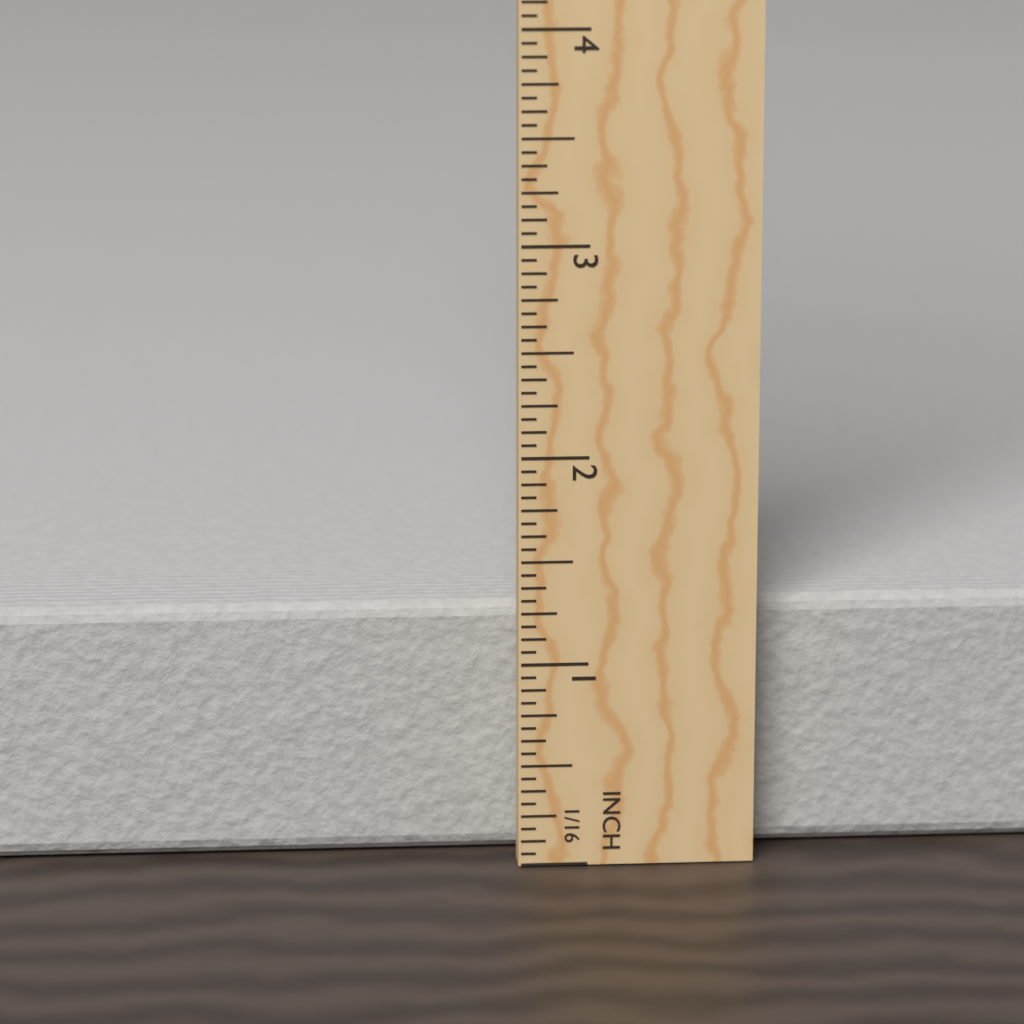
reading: 1.2500 in
